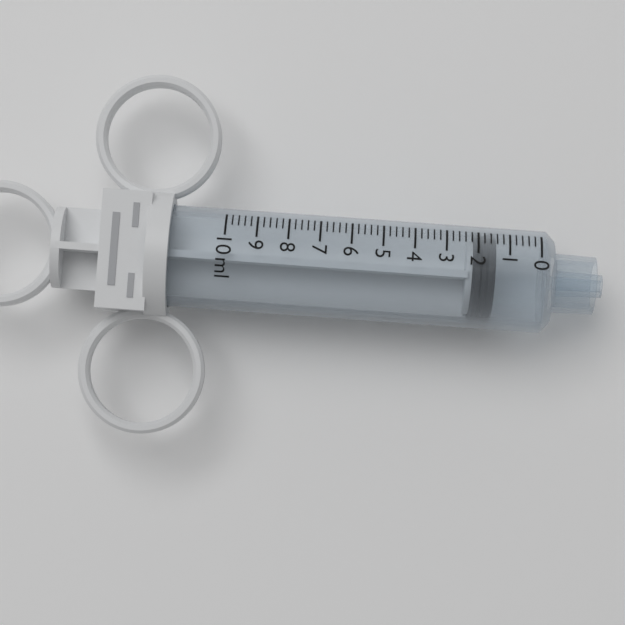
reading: 1.4 ml
